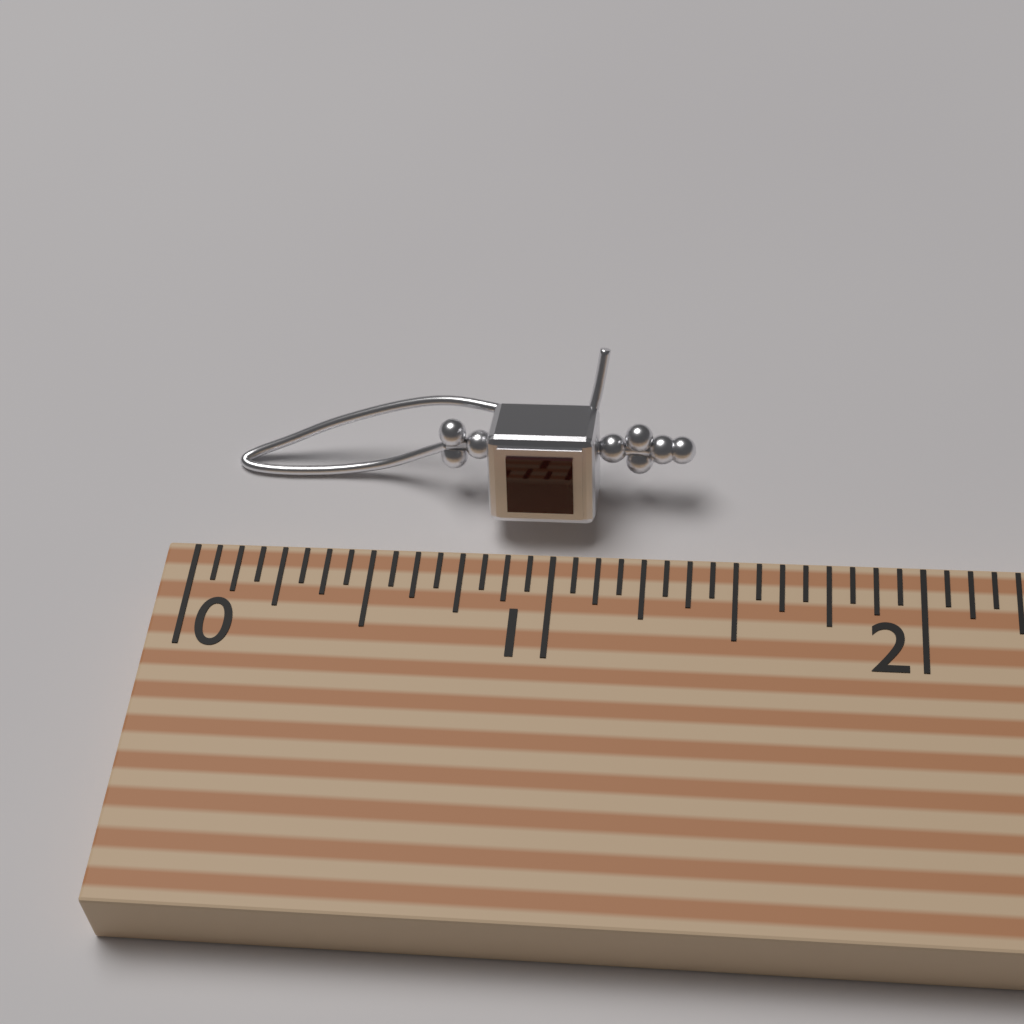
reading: 1.3750 (no unit)
